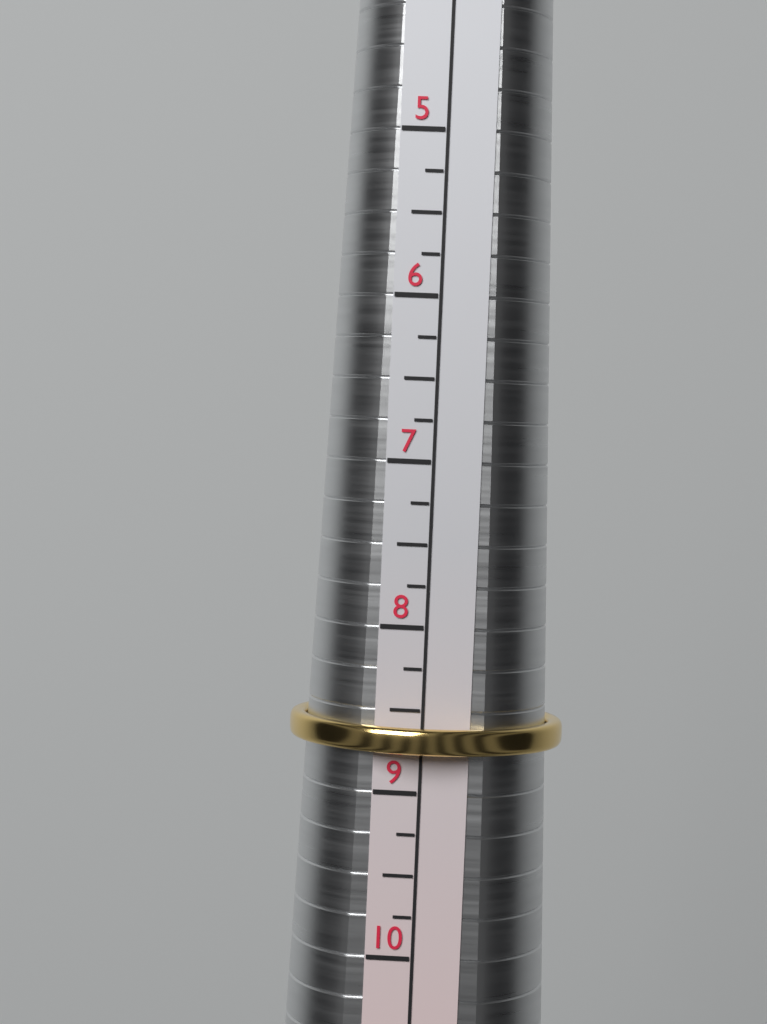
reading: 8.75 (no unit)
